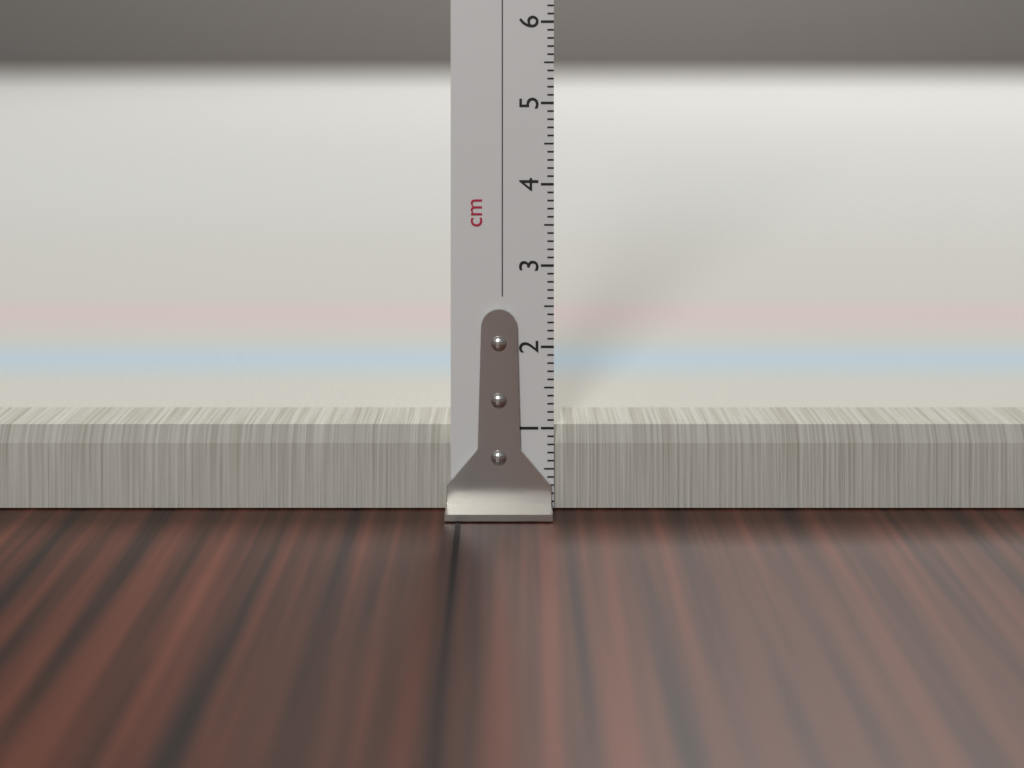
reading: 1.0 cm
